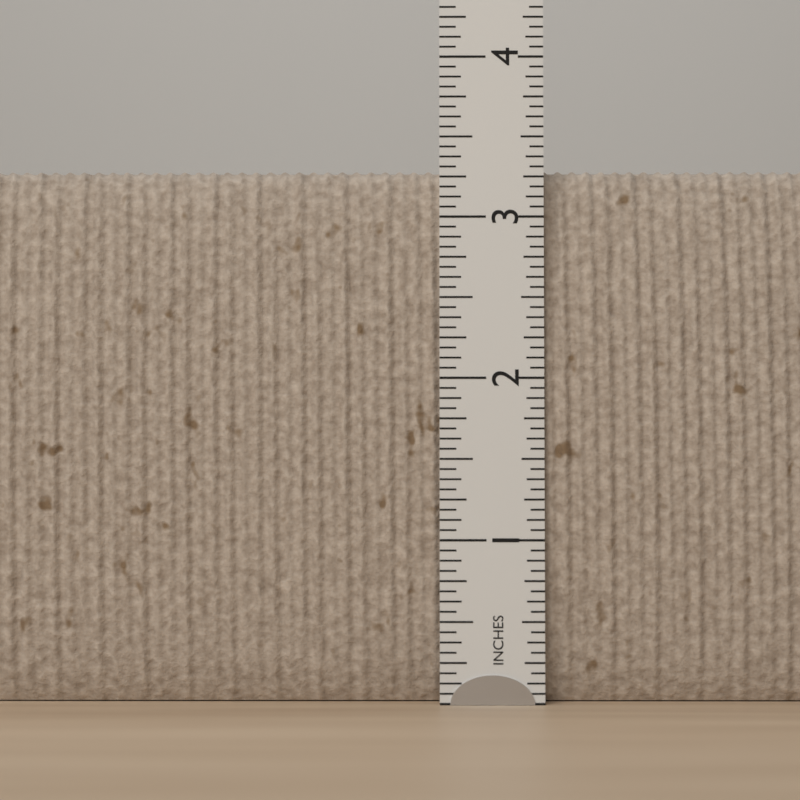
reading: 3.3125 in
